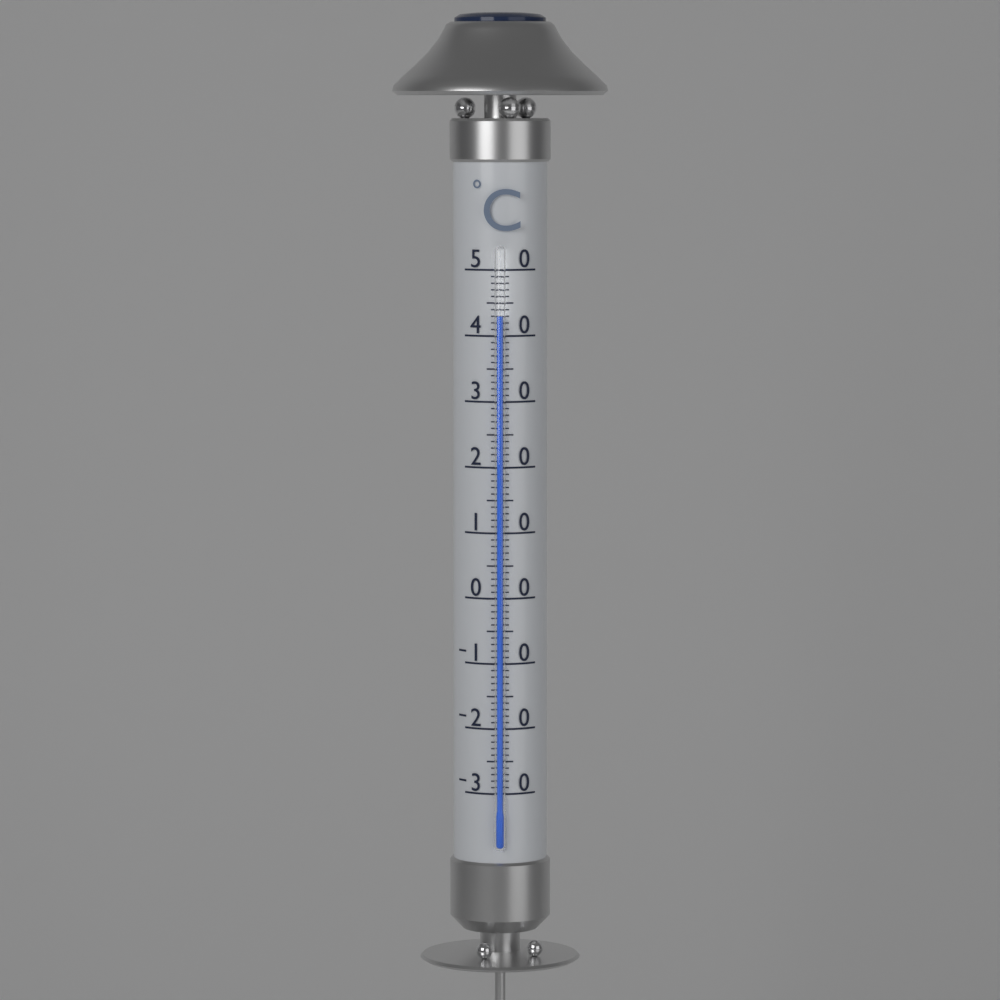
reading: 43 °C
